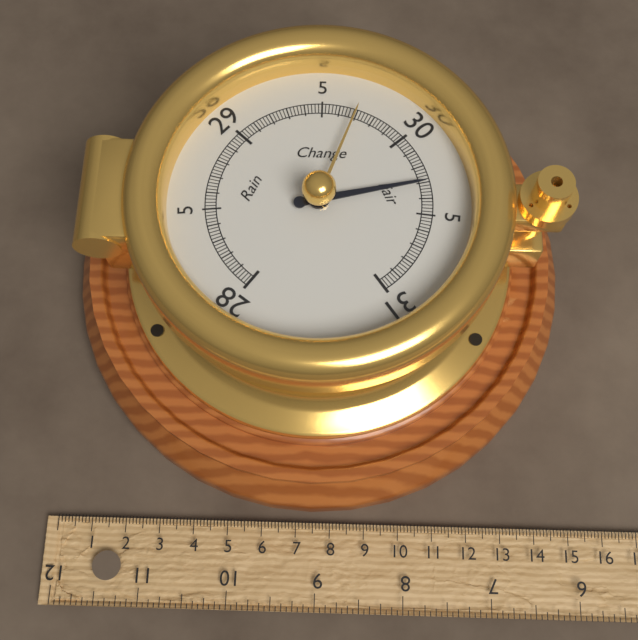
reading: 30.30 inHg
